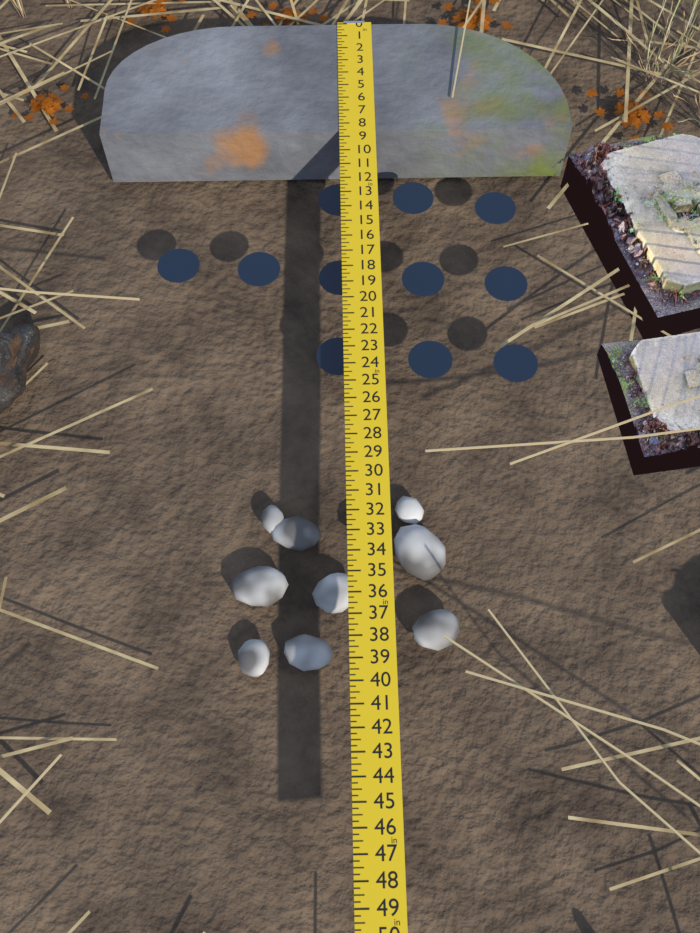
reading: 8.50 in
